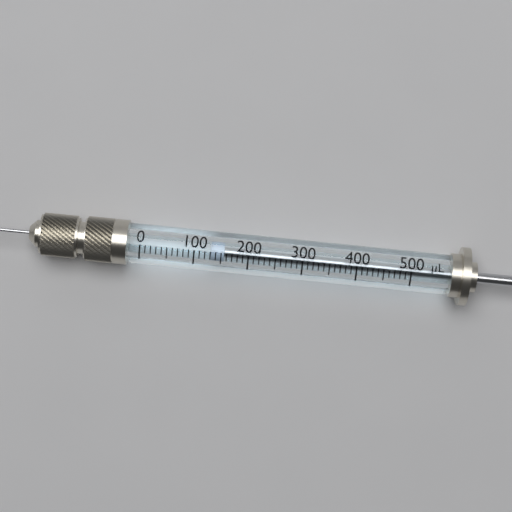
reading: 130 µL
